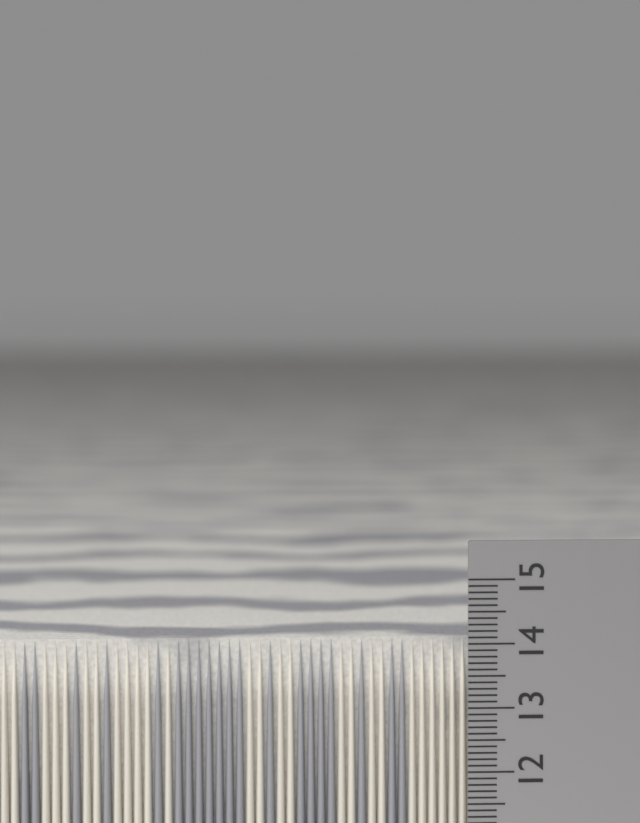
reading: 14.0 cm
